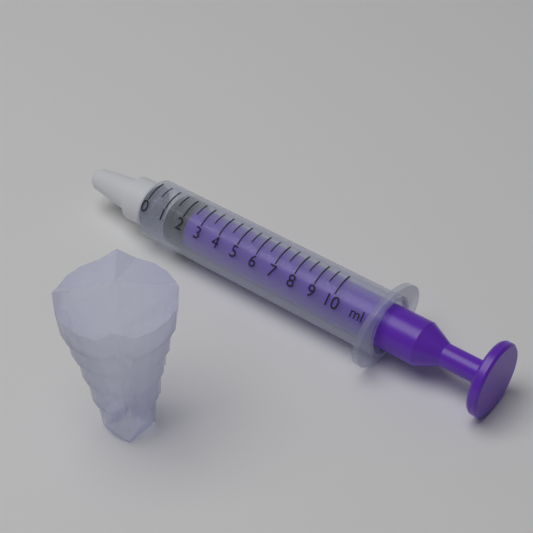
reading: 1.0 ml
